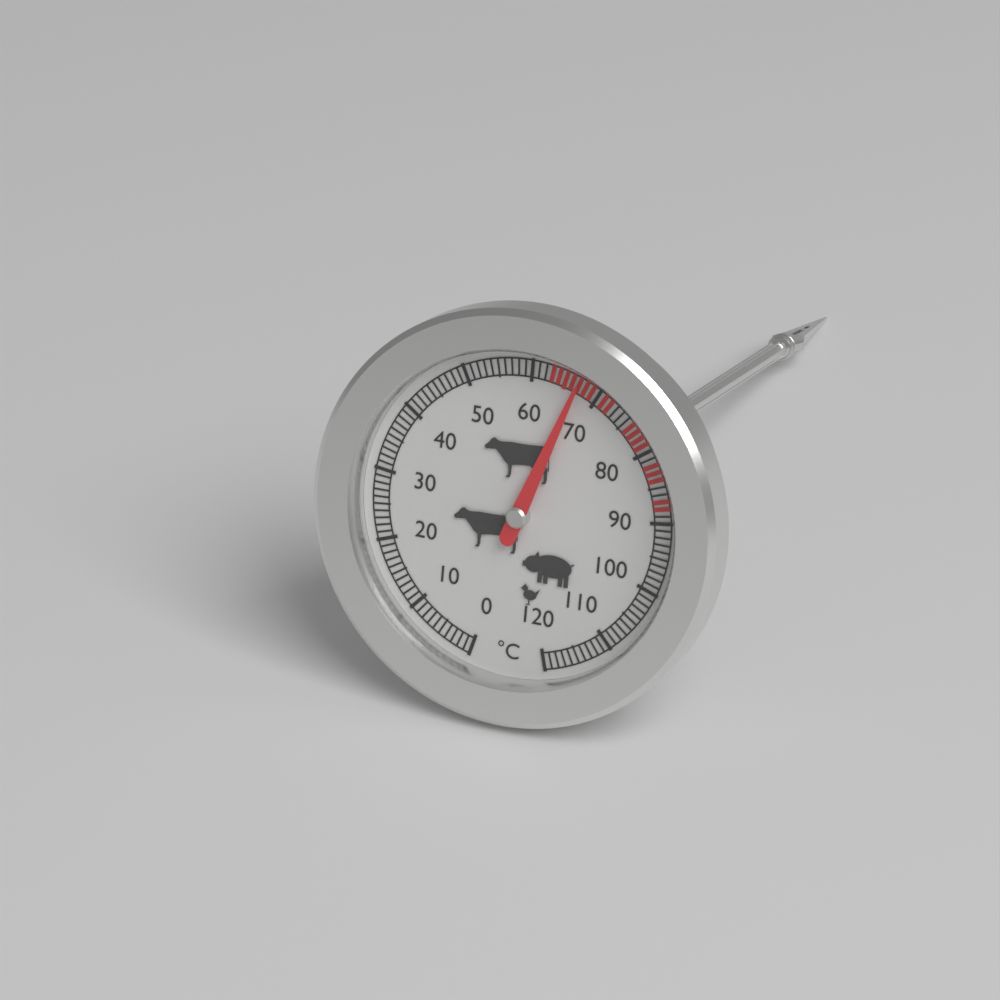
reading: 67 °C
